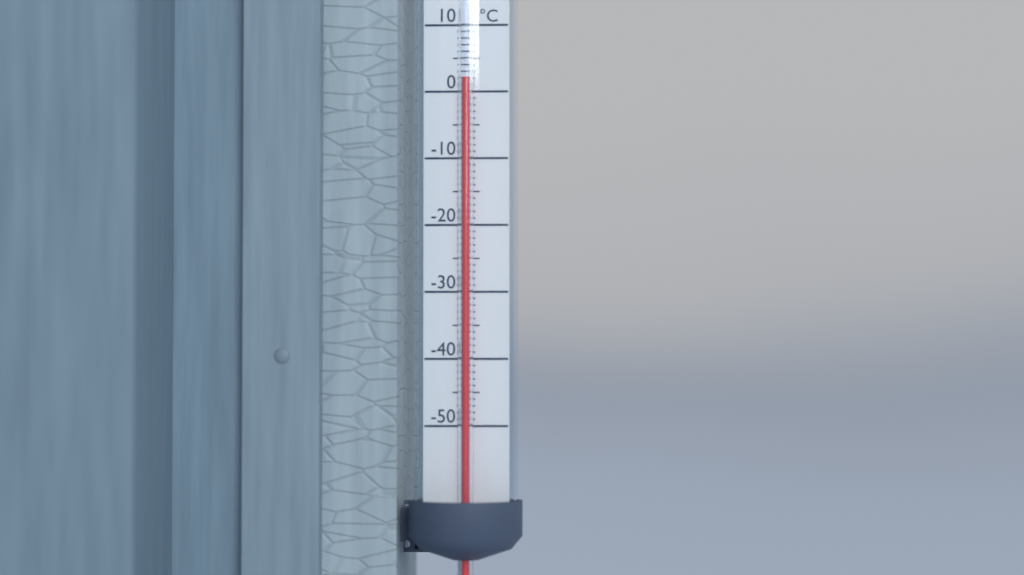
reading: 2 °C
